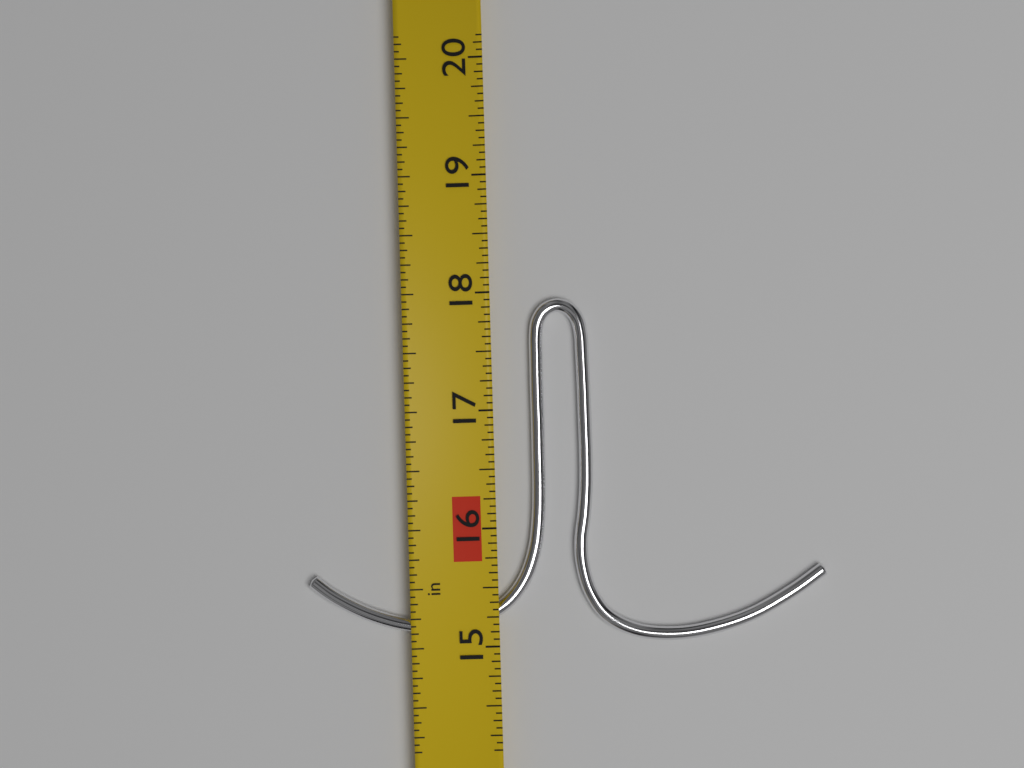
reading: 17.9375 in
